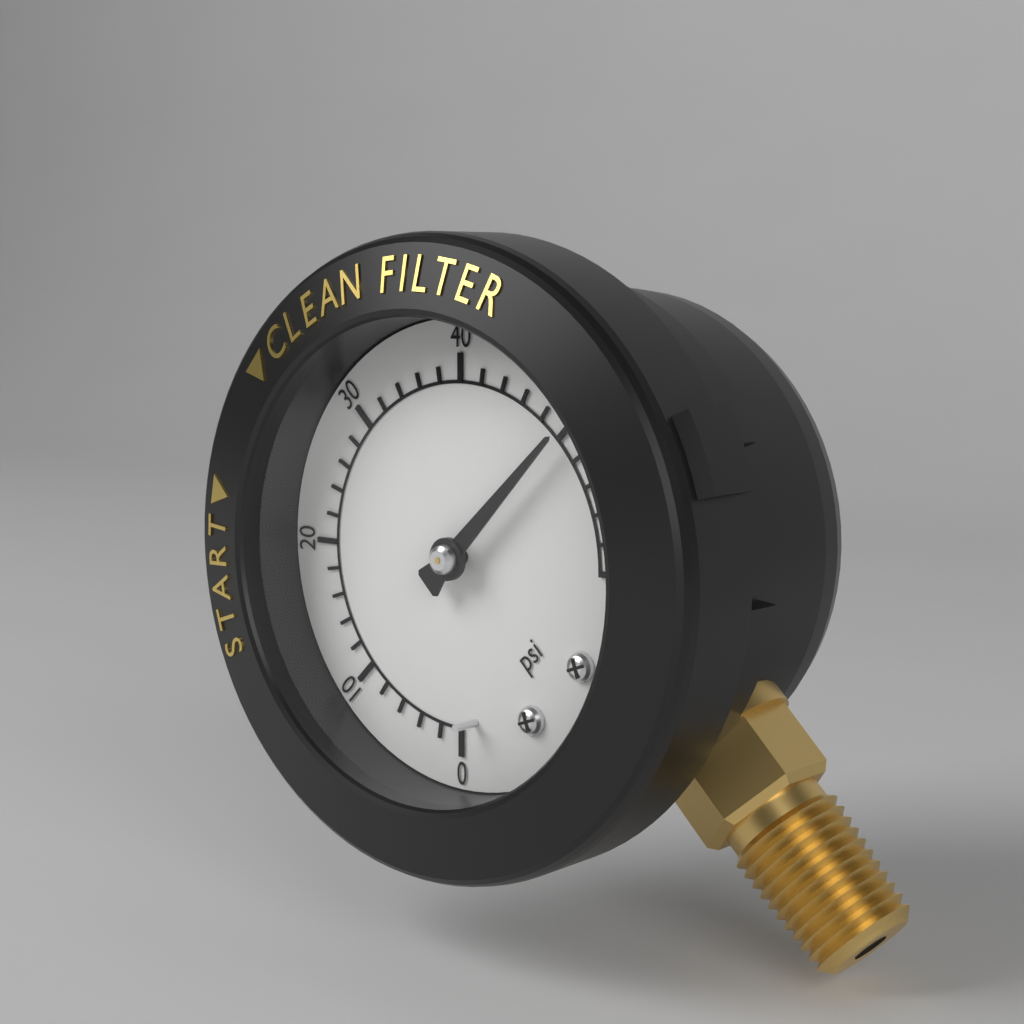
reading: 50 psi
